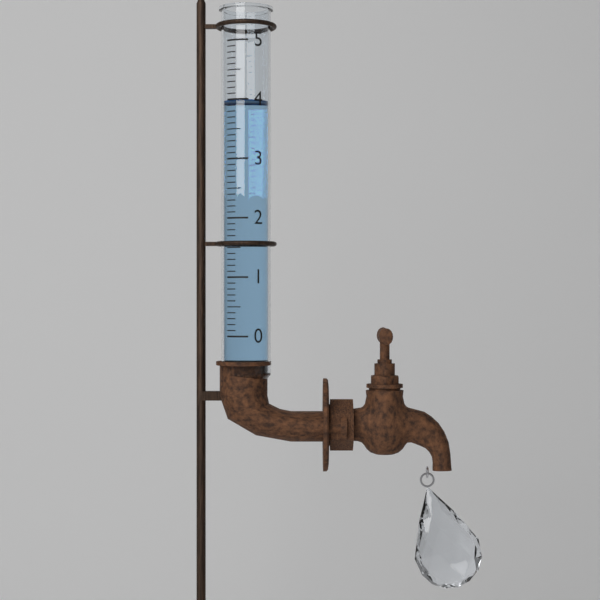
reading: 4.0 (no unit)
